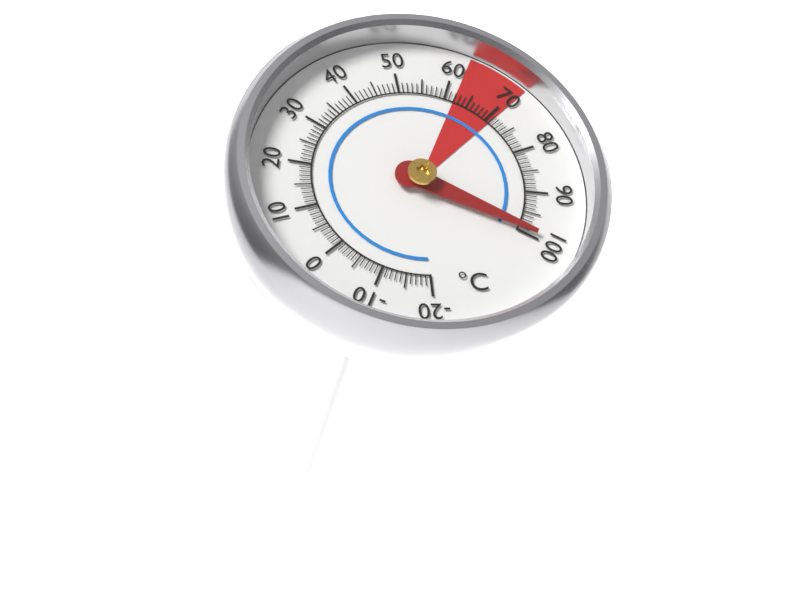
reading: 99 °C
